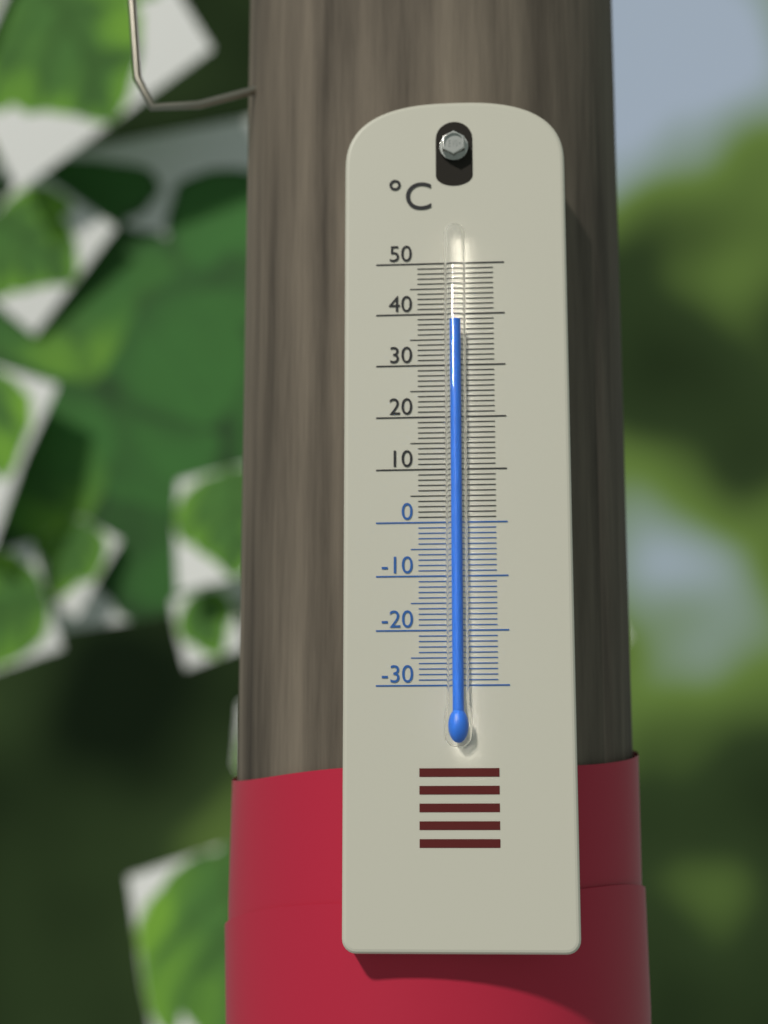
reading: 38 °C
